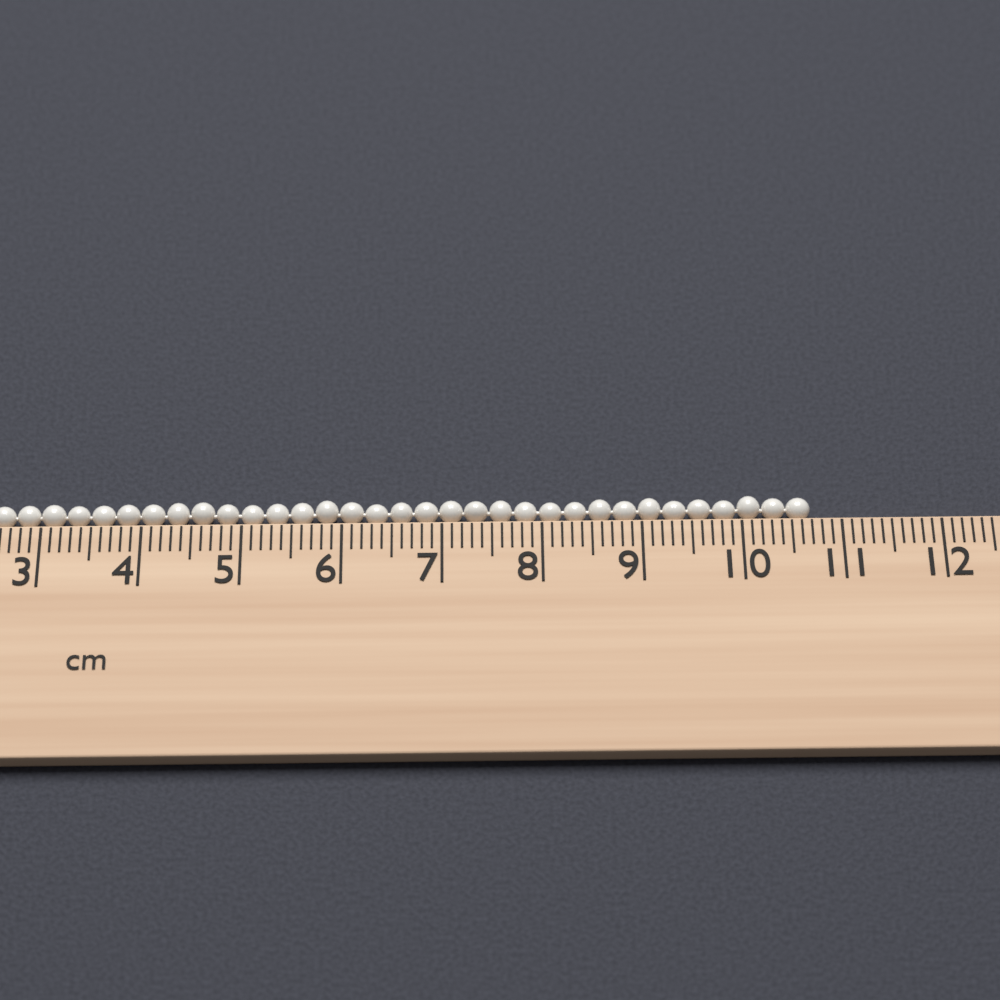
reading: 10.7 cm
